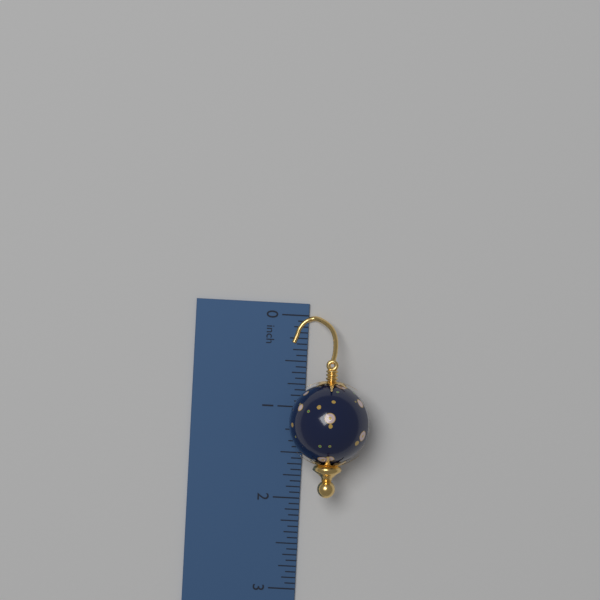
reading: 1.9375 inch
